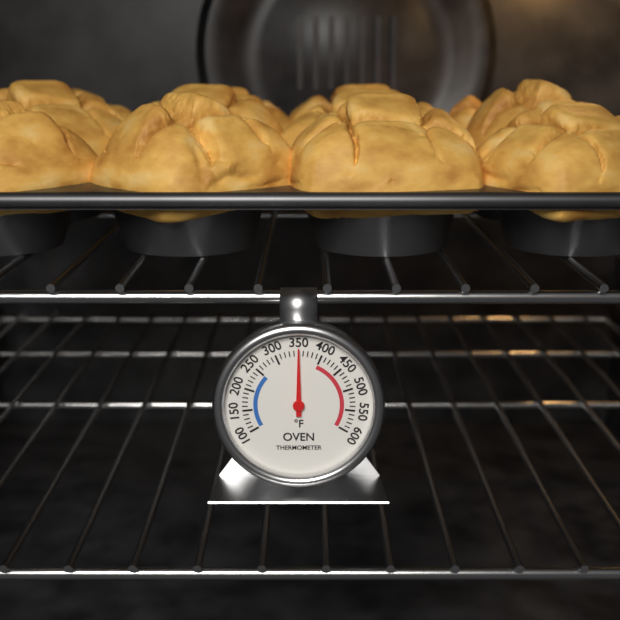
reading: 350 °F
